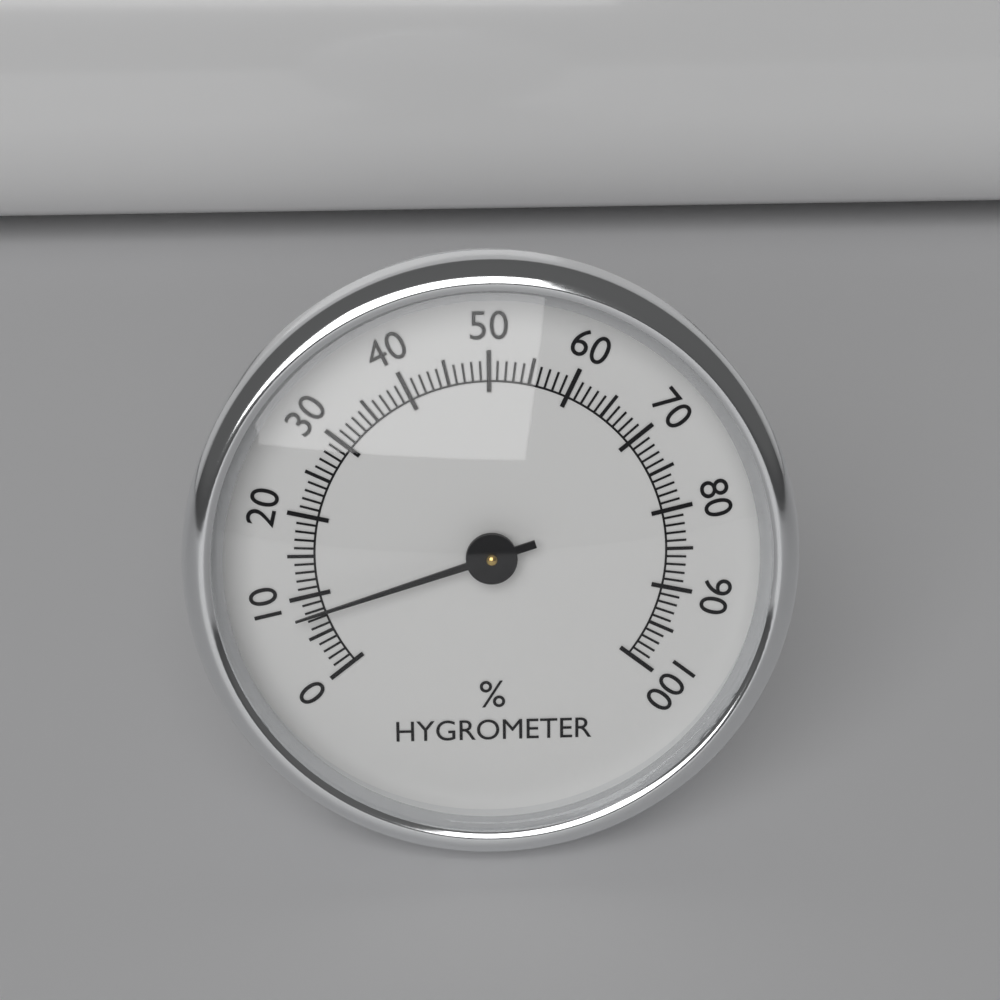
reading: 8 %
